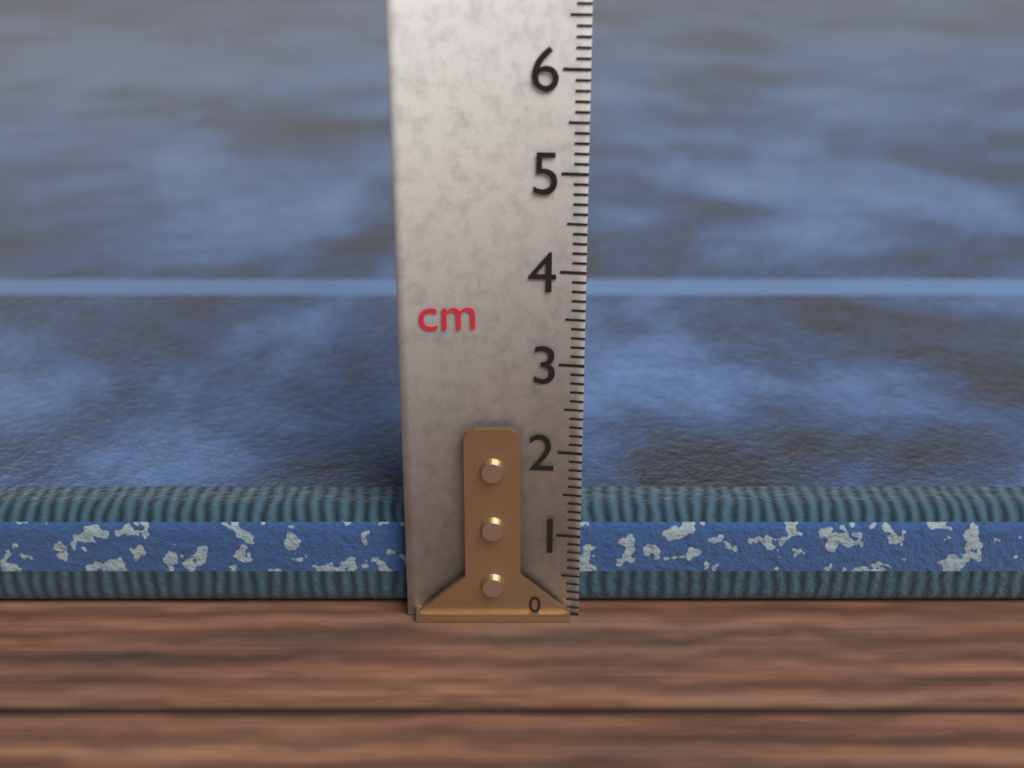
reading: 1.2 cm
